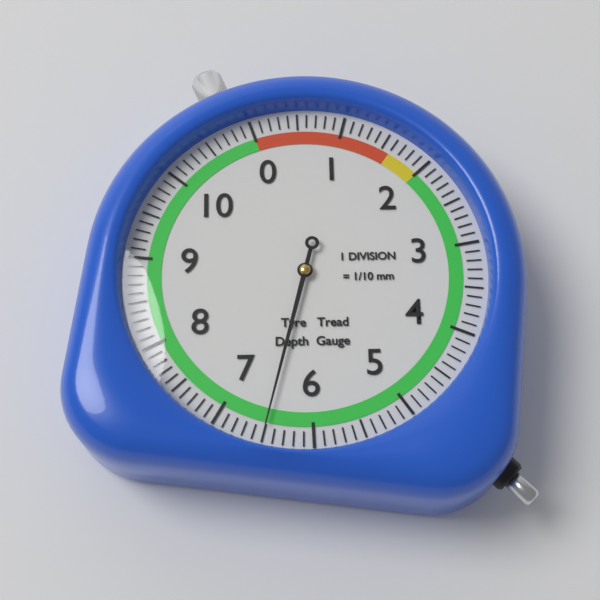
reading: 6.5 mm
